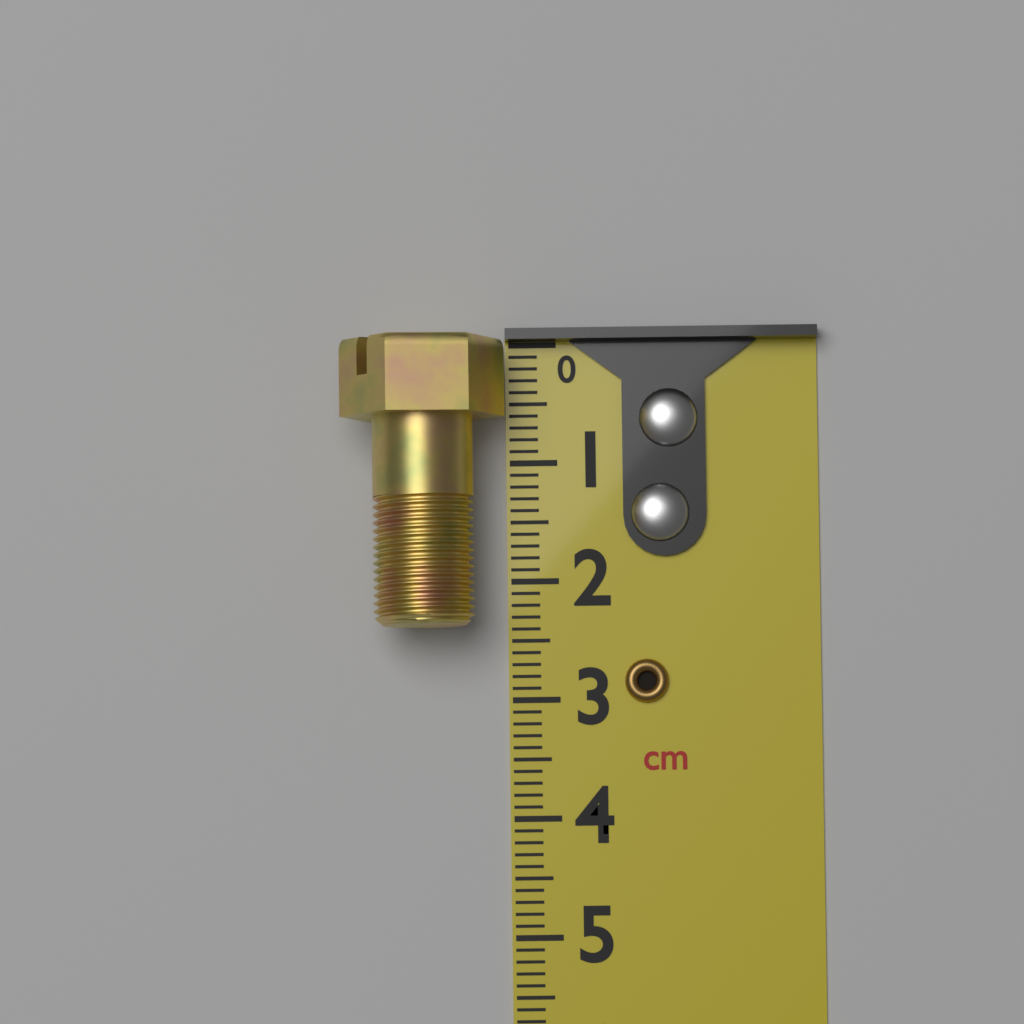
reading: 2.4 cm
